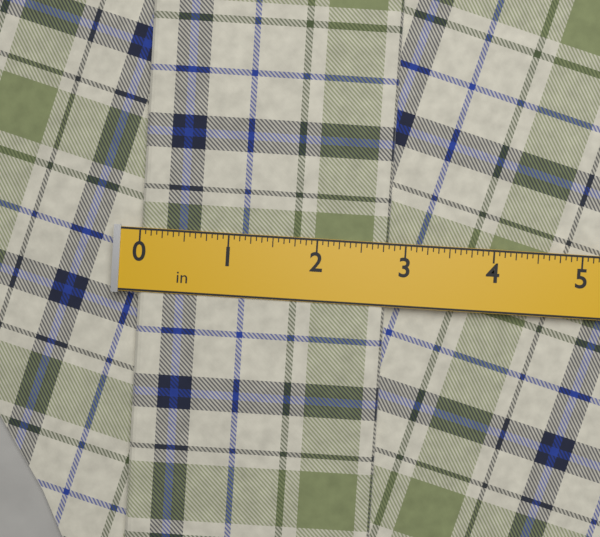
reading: 2.8125 in
